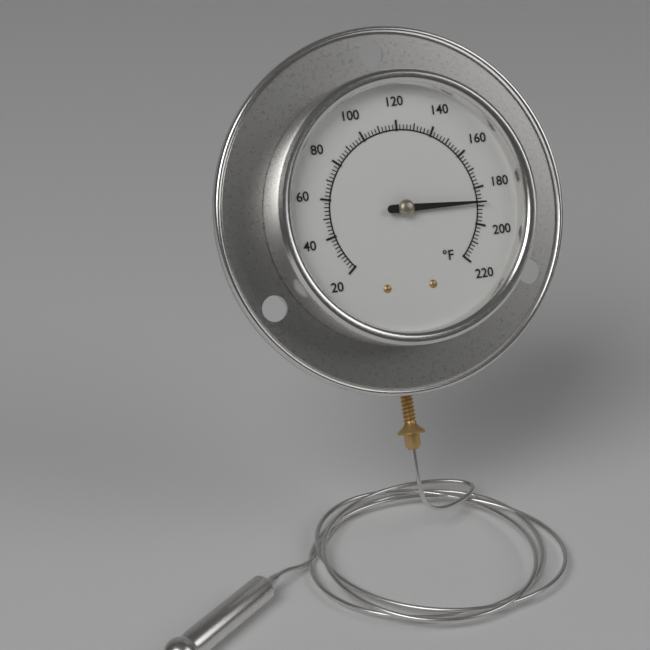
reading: 188 °F
